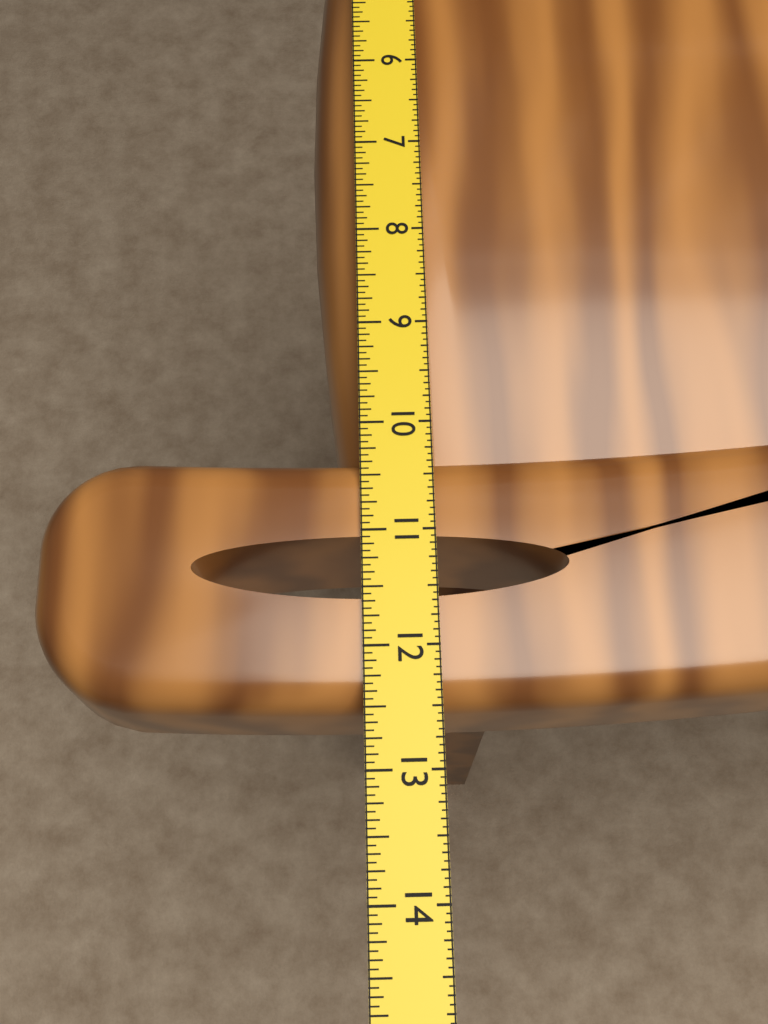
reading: 12.5000 in
